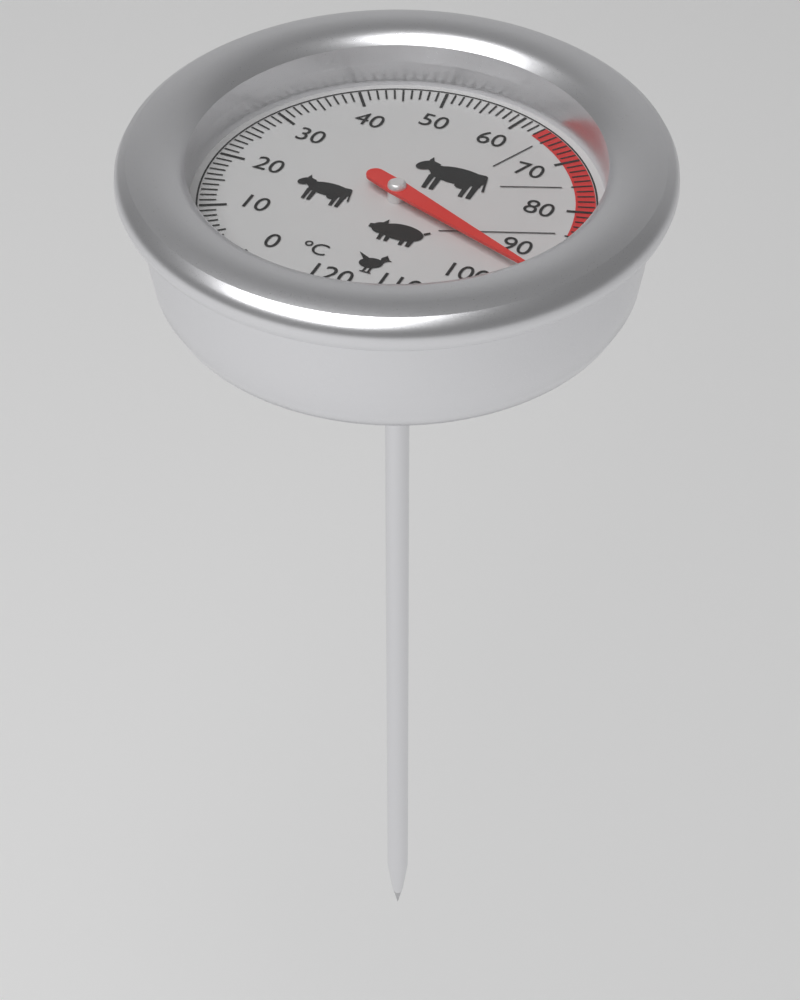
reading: 94 °C
